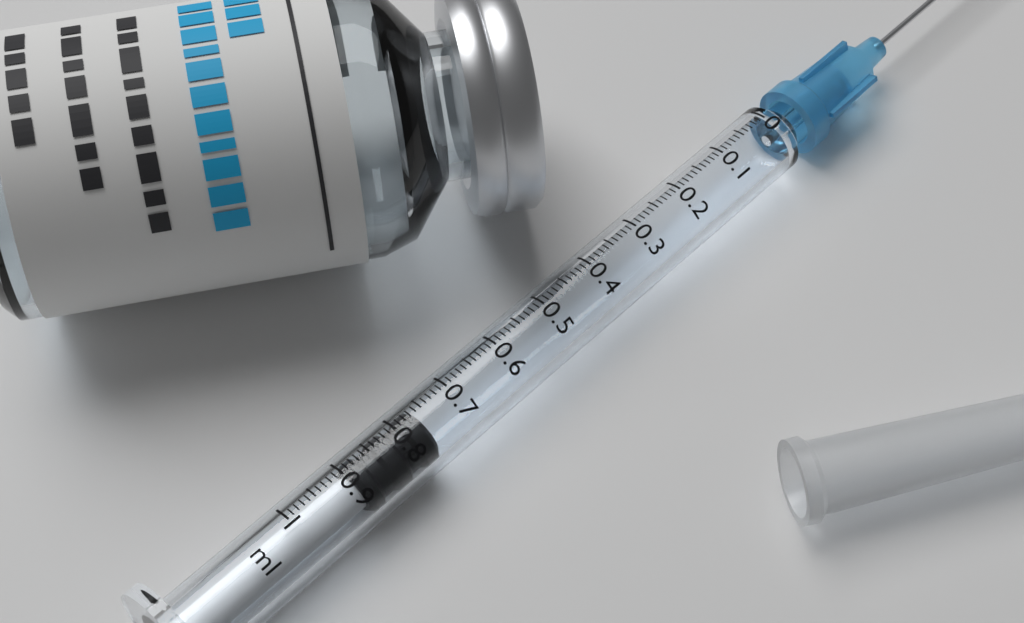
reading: 0.76 ml
